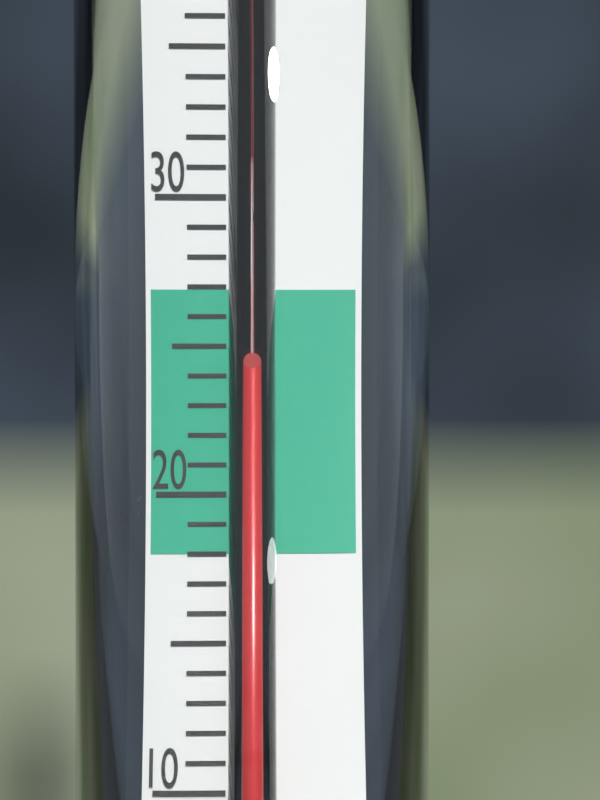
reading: 24 °C
